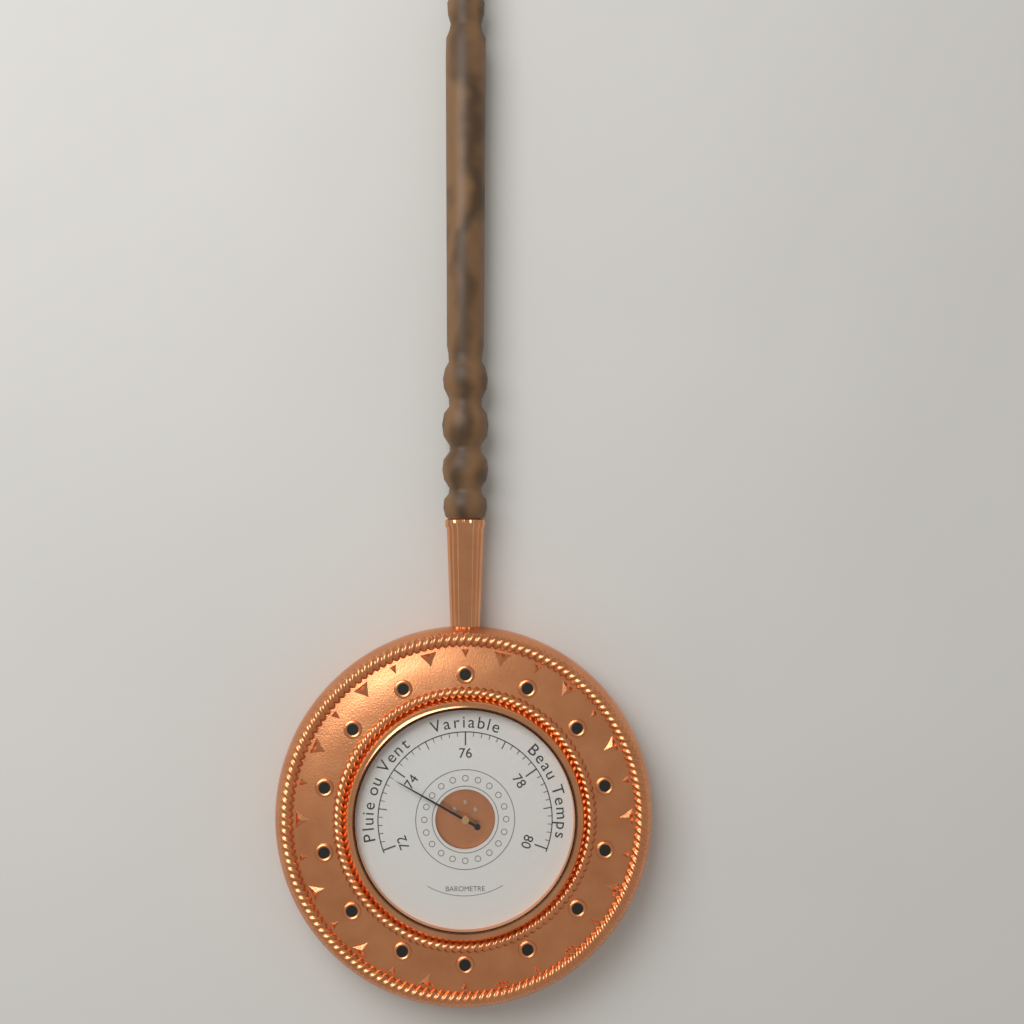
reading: 73.8 (no unit)
